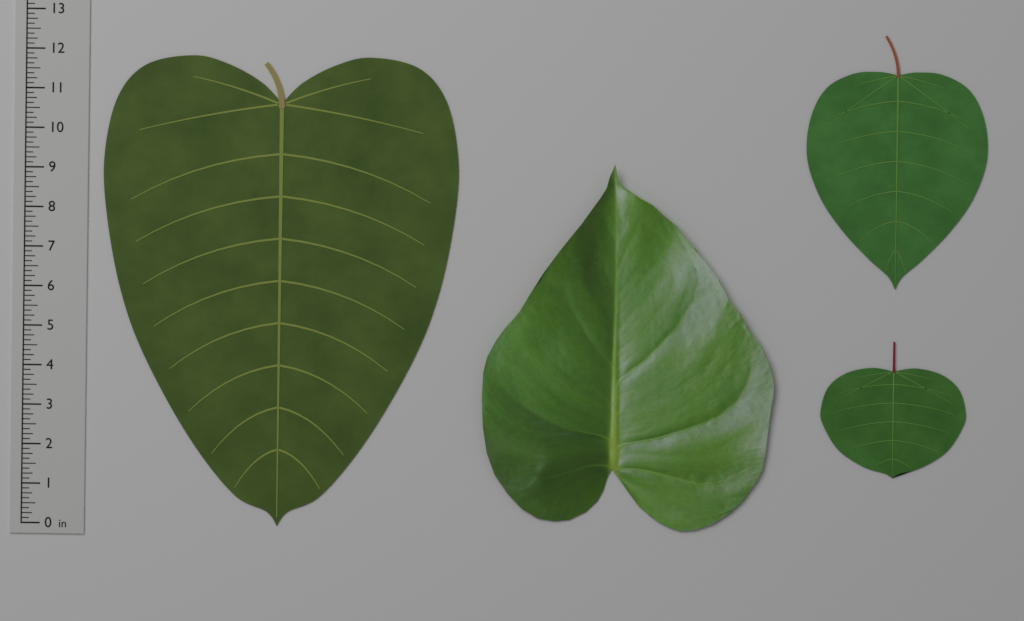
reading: 11.875 in
